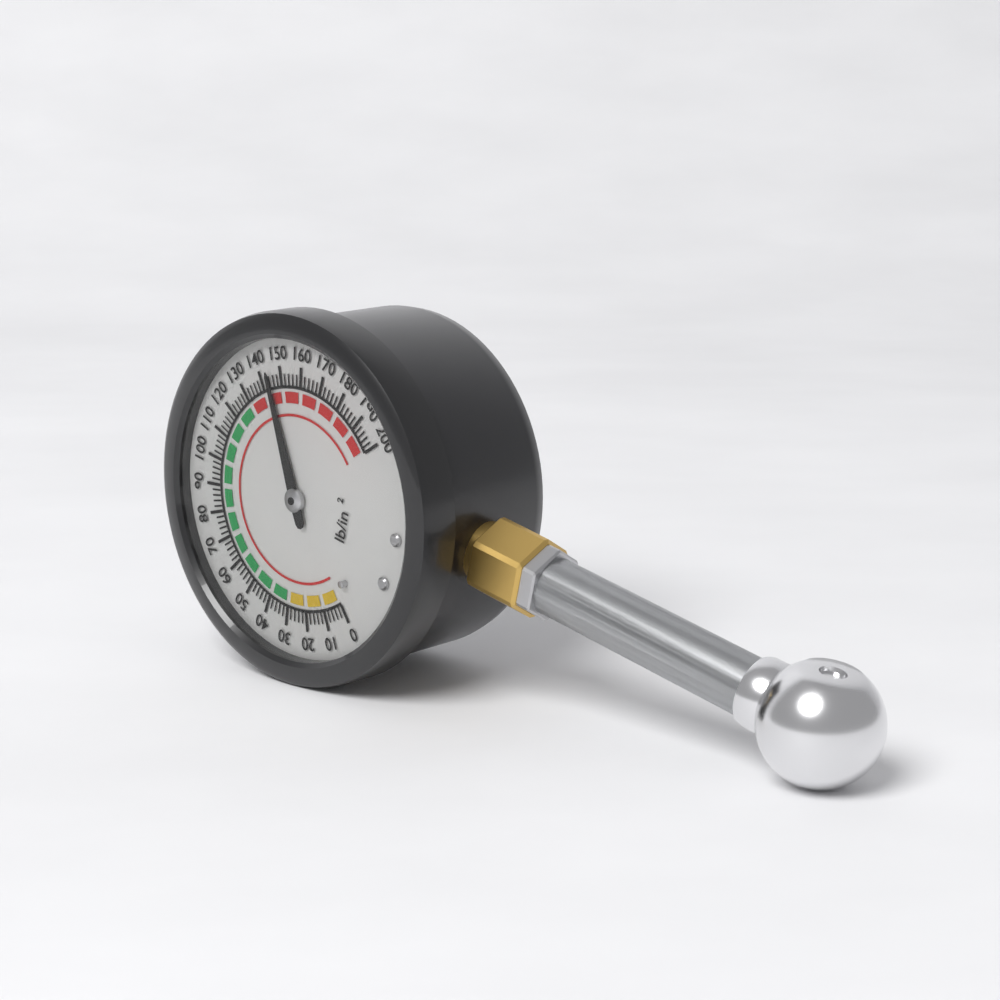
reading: 144 psi
